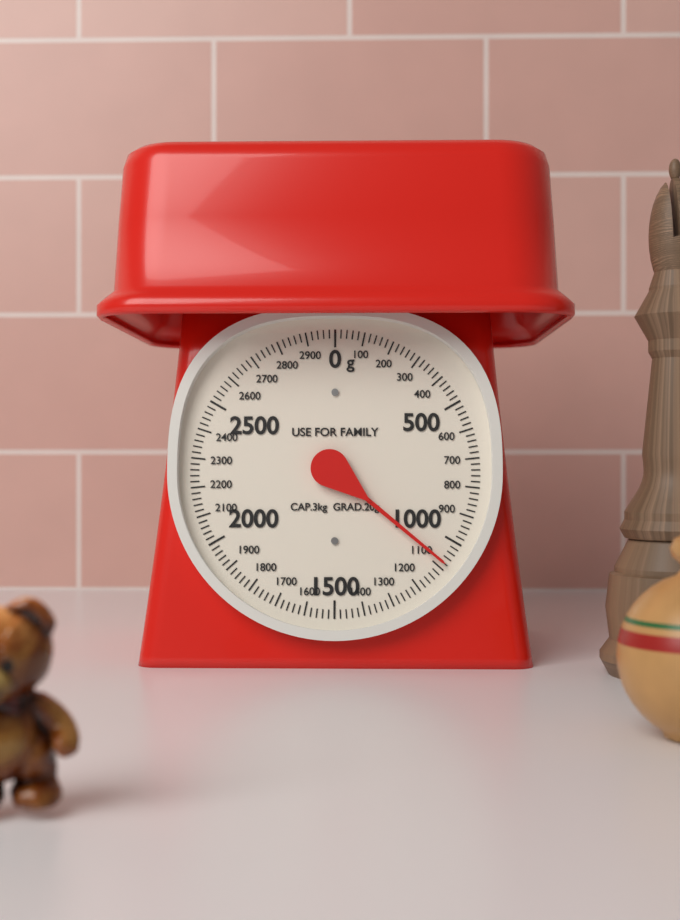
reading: 1080 g
